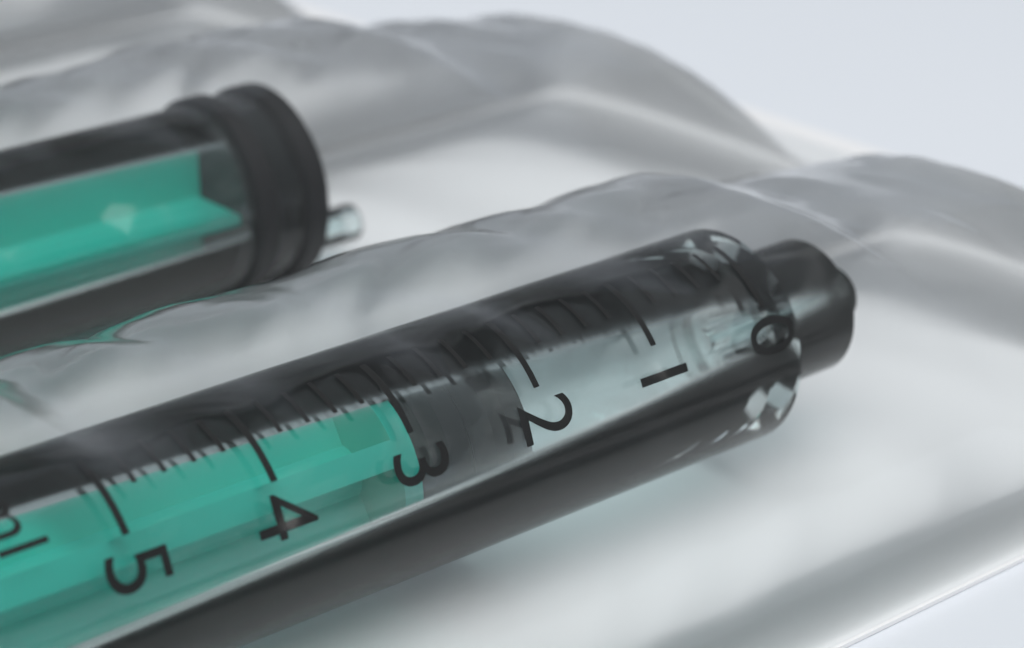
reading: 2.0 ml
